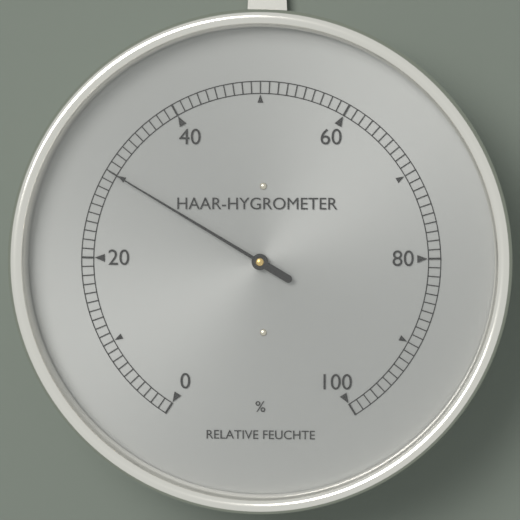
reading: 30 %
